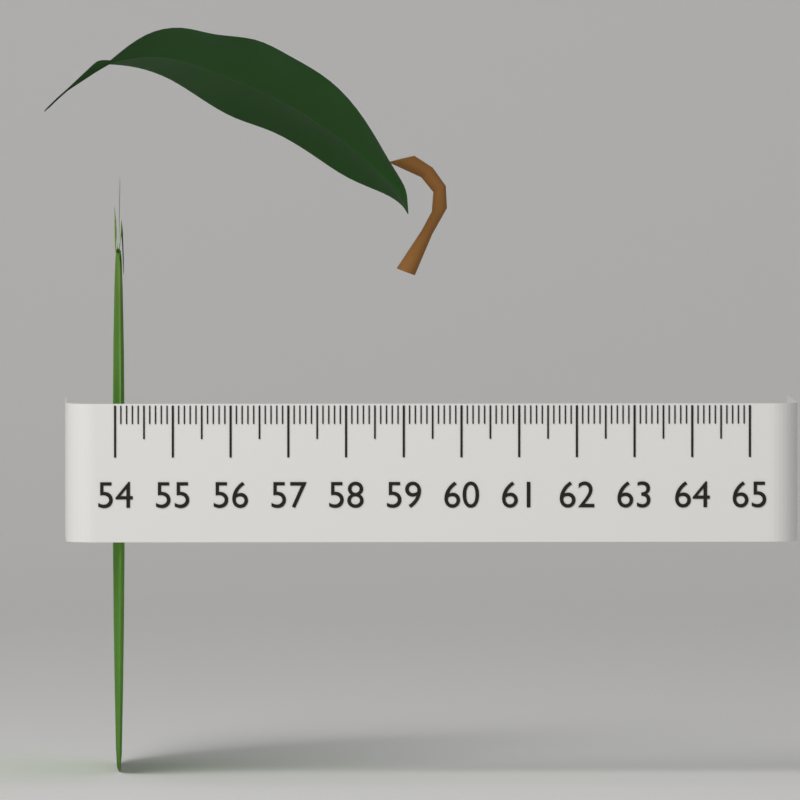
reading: 54.2 (no unit)
